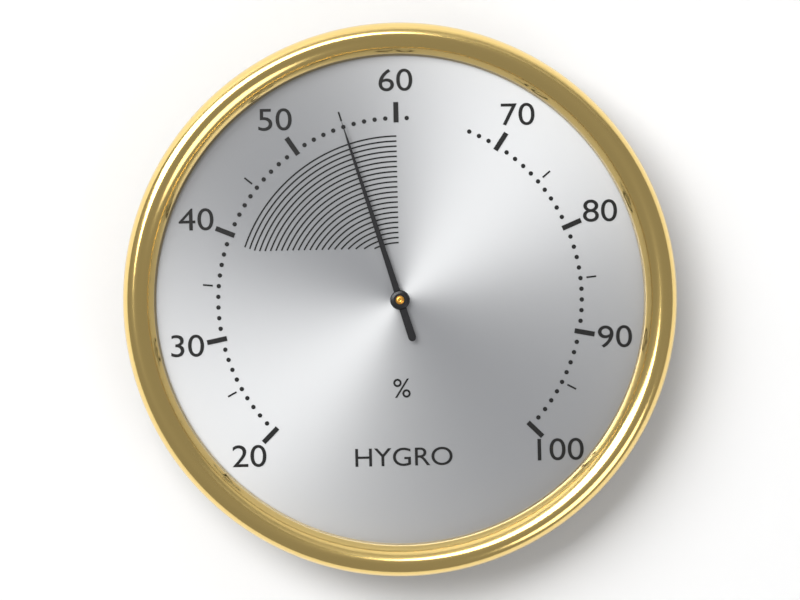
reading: 55 %
